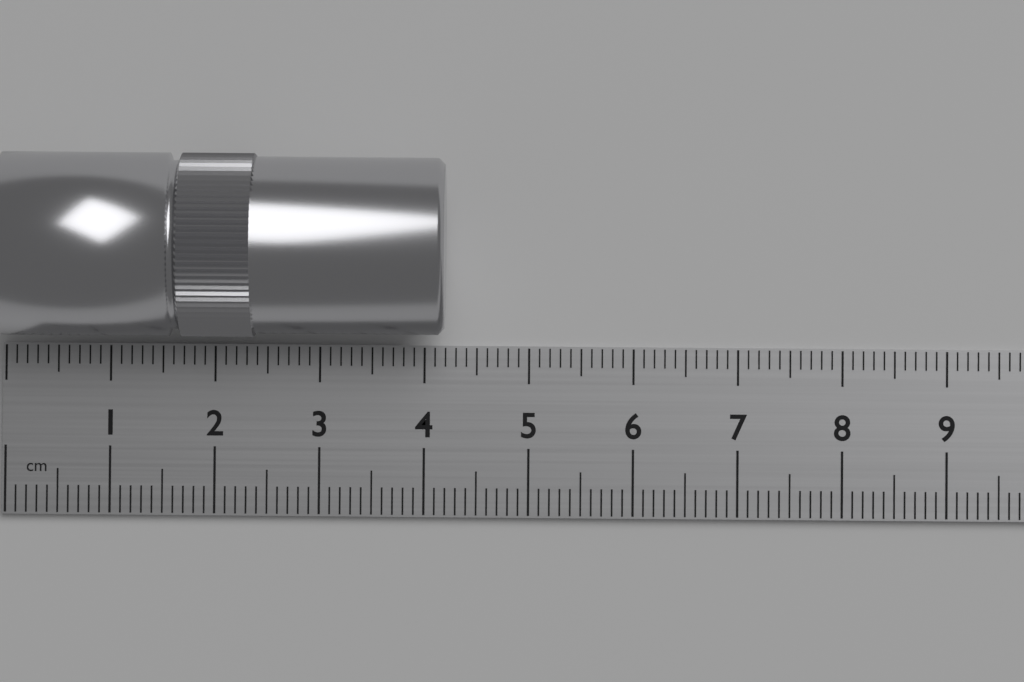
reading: 4.2 cm
